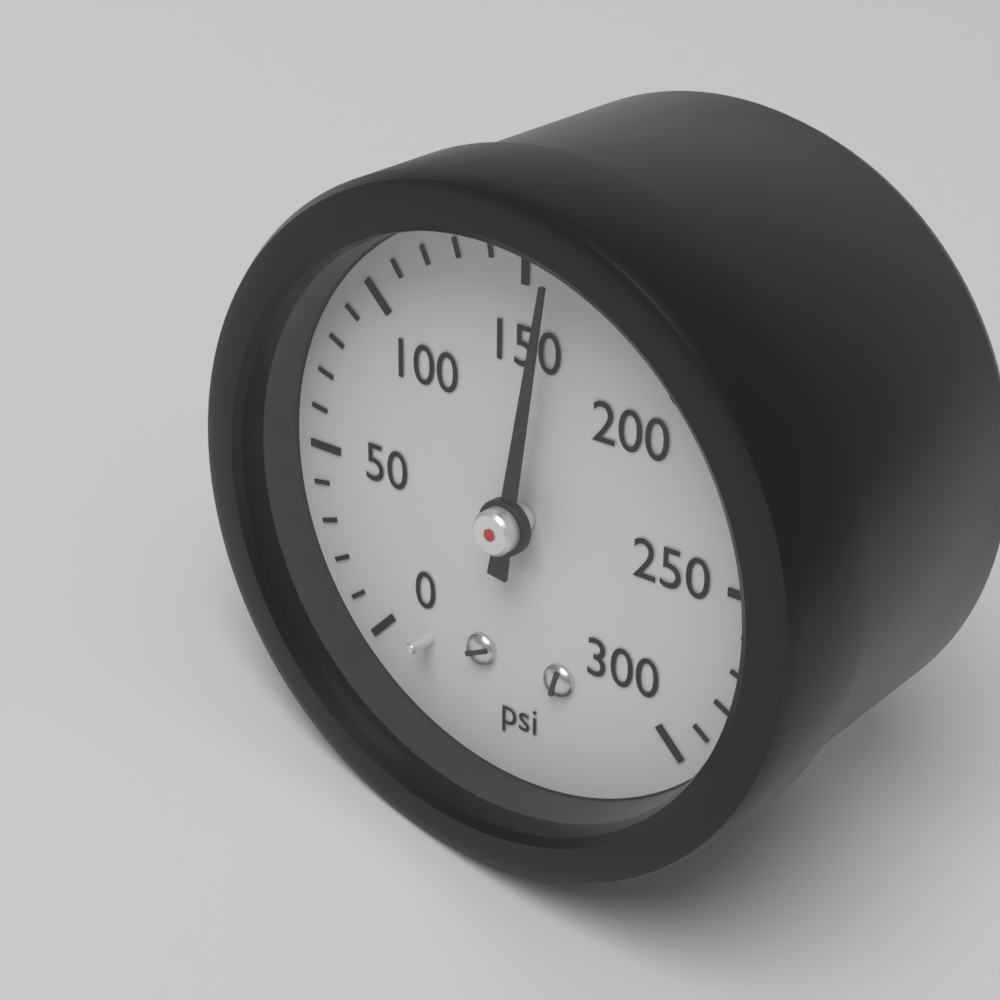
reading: 160 psi
